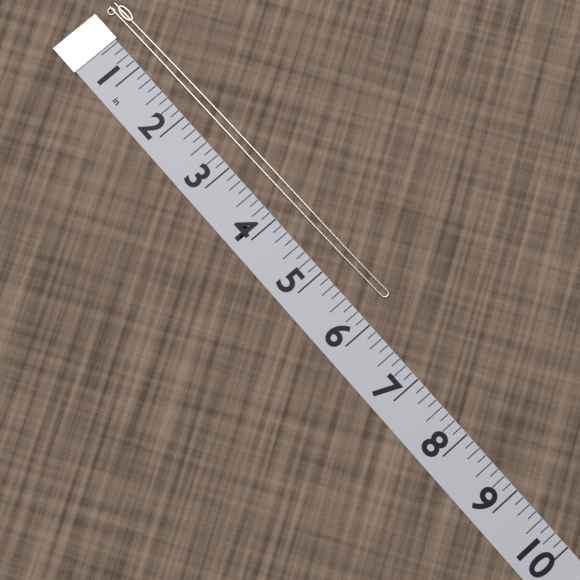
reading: 5.875 in
